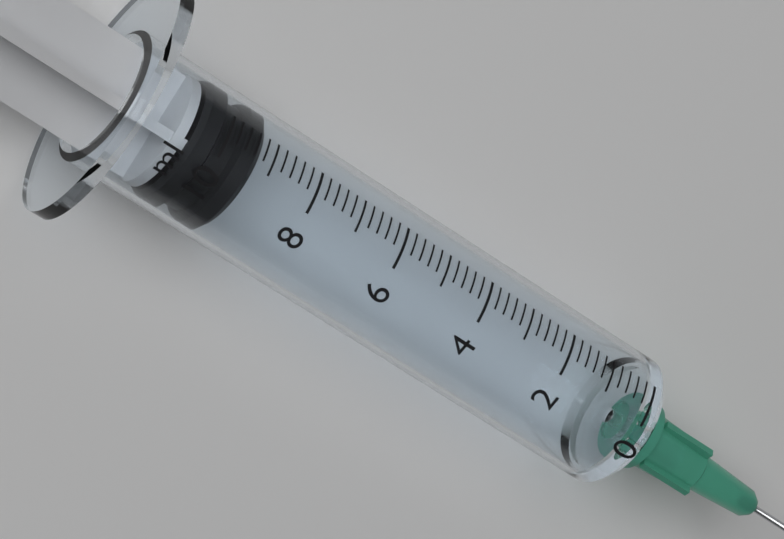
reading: 9.2 ml
